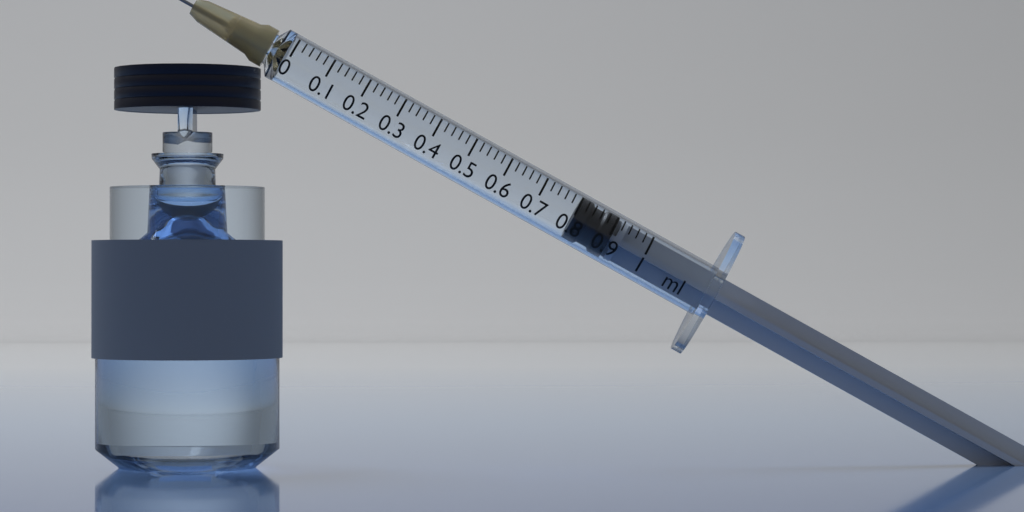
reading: 0.80 ml
